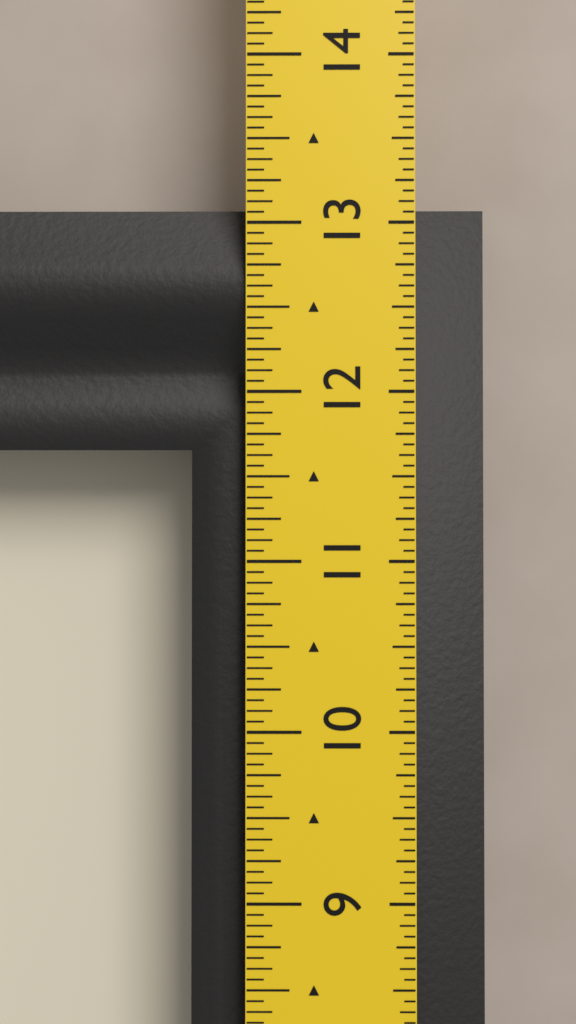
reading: 13.1250 in
